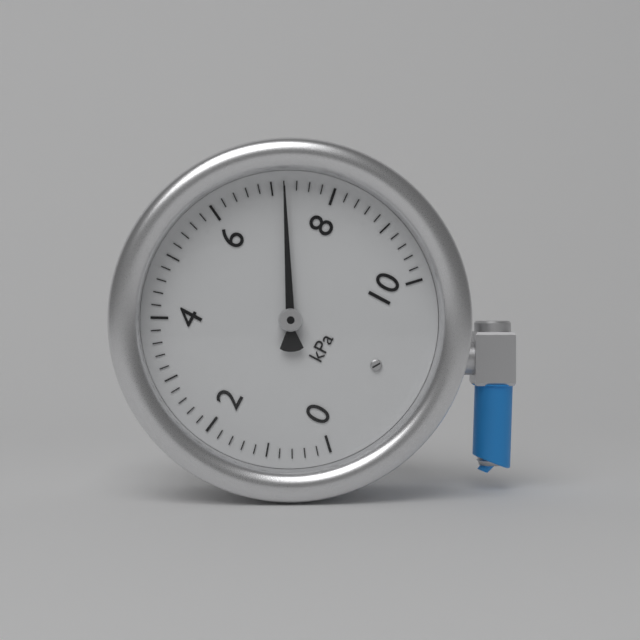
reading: 7.2 kPa
